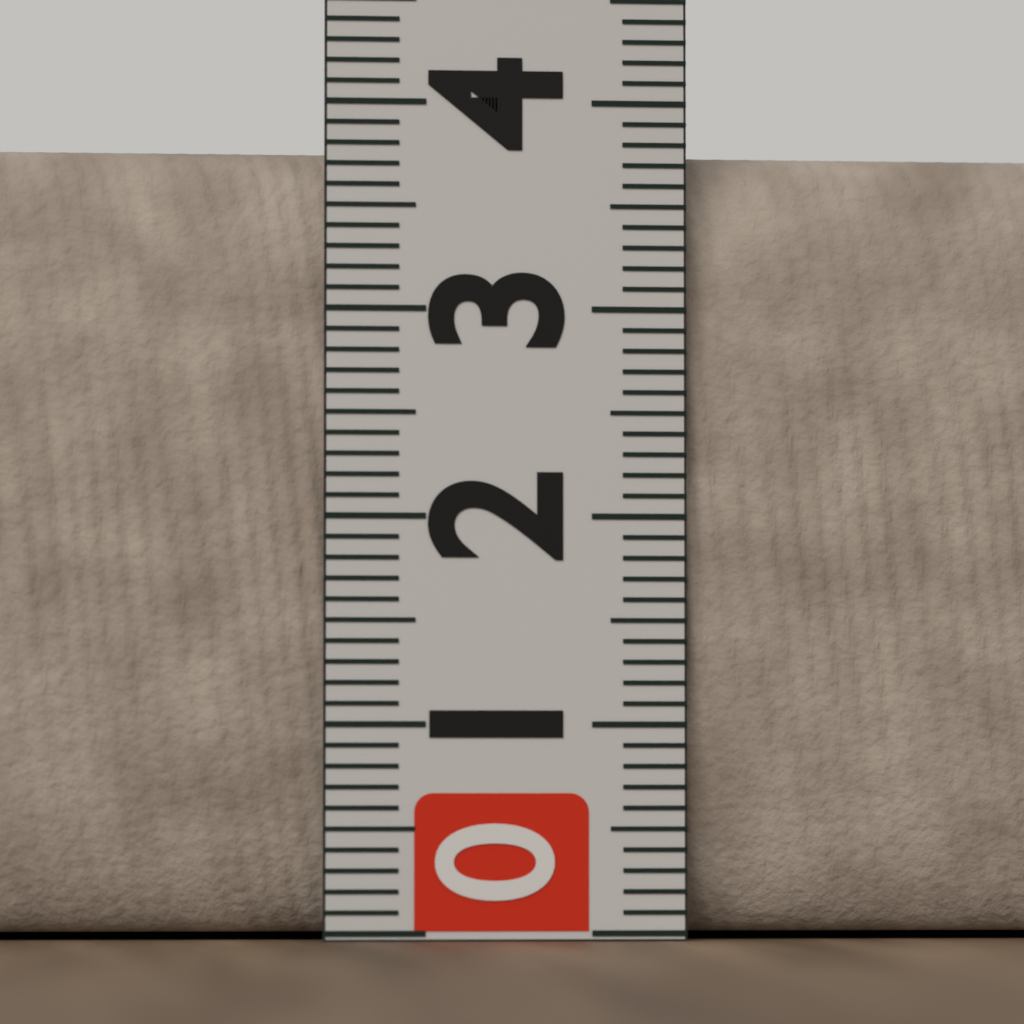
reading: 3.8 (no unit)
